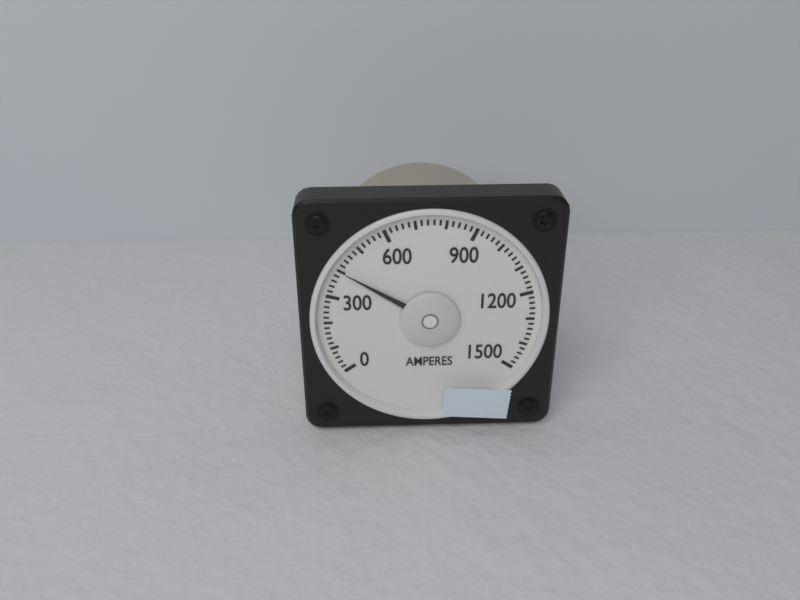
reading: 400 A
